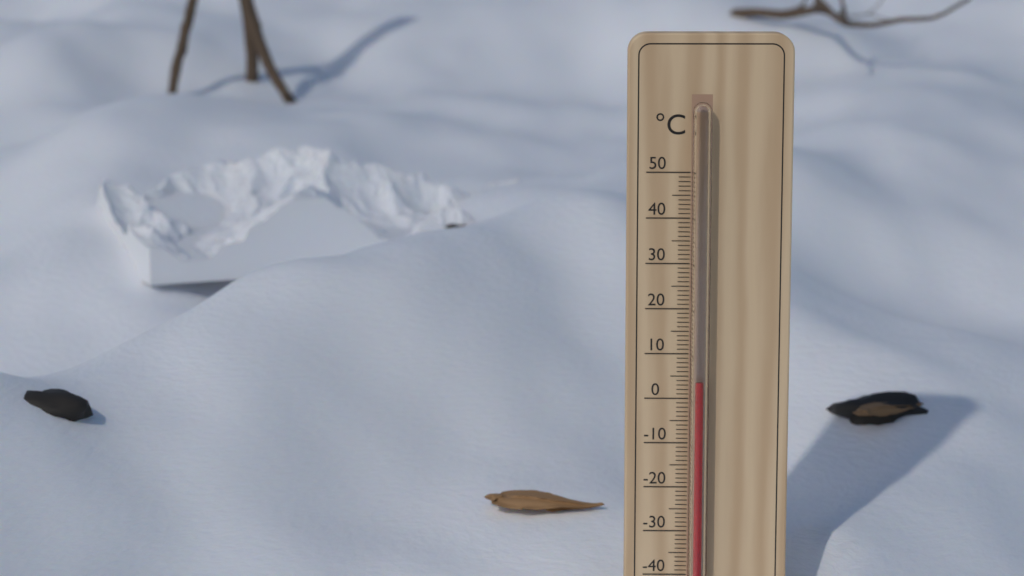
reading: 4 °C
